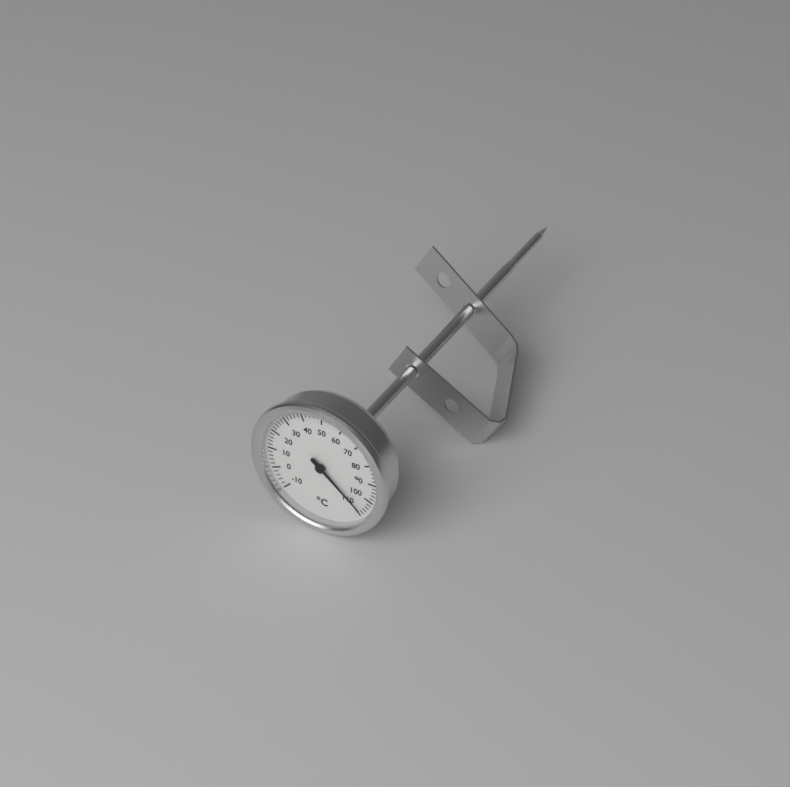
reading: 108 °C
